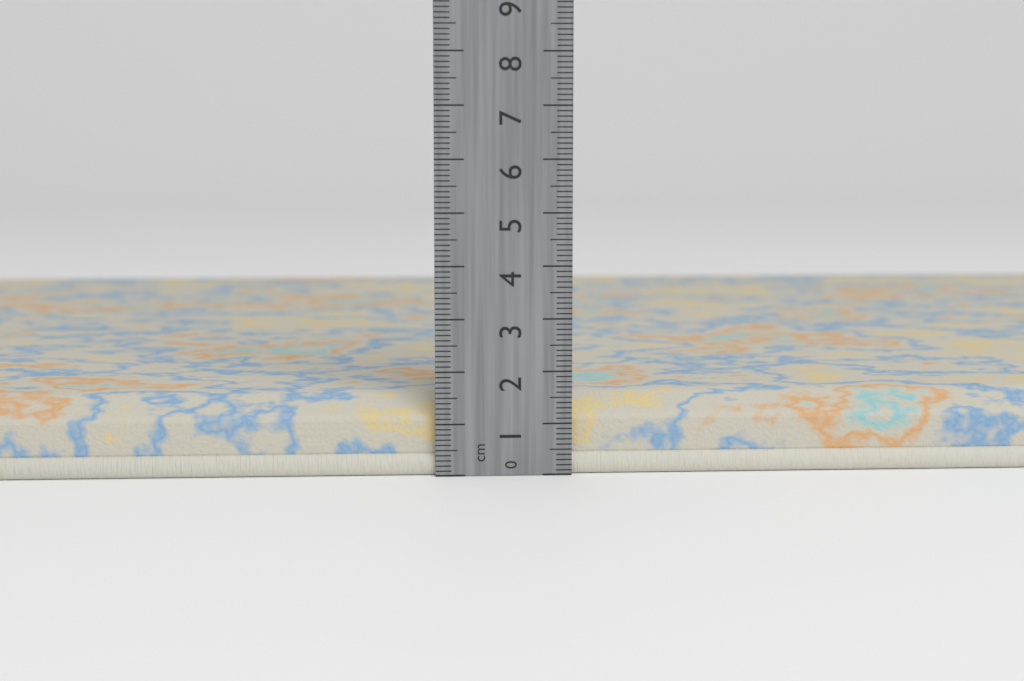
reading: 1.5 cm
